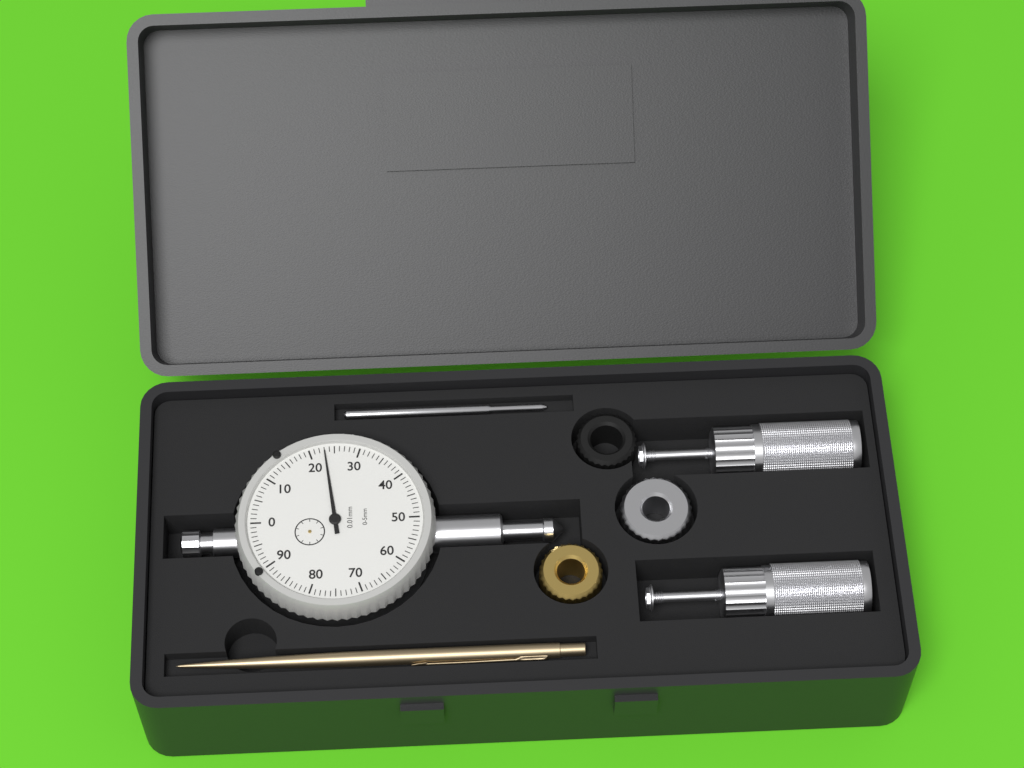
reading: 0.23 mm
